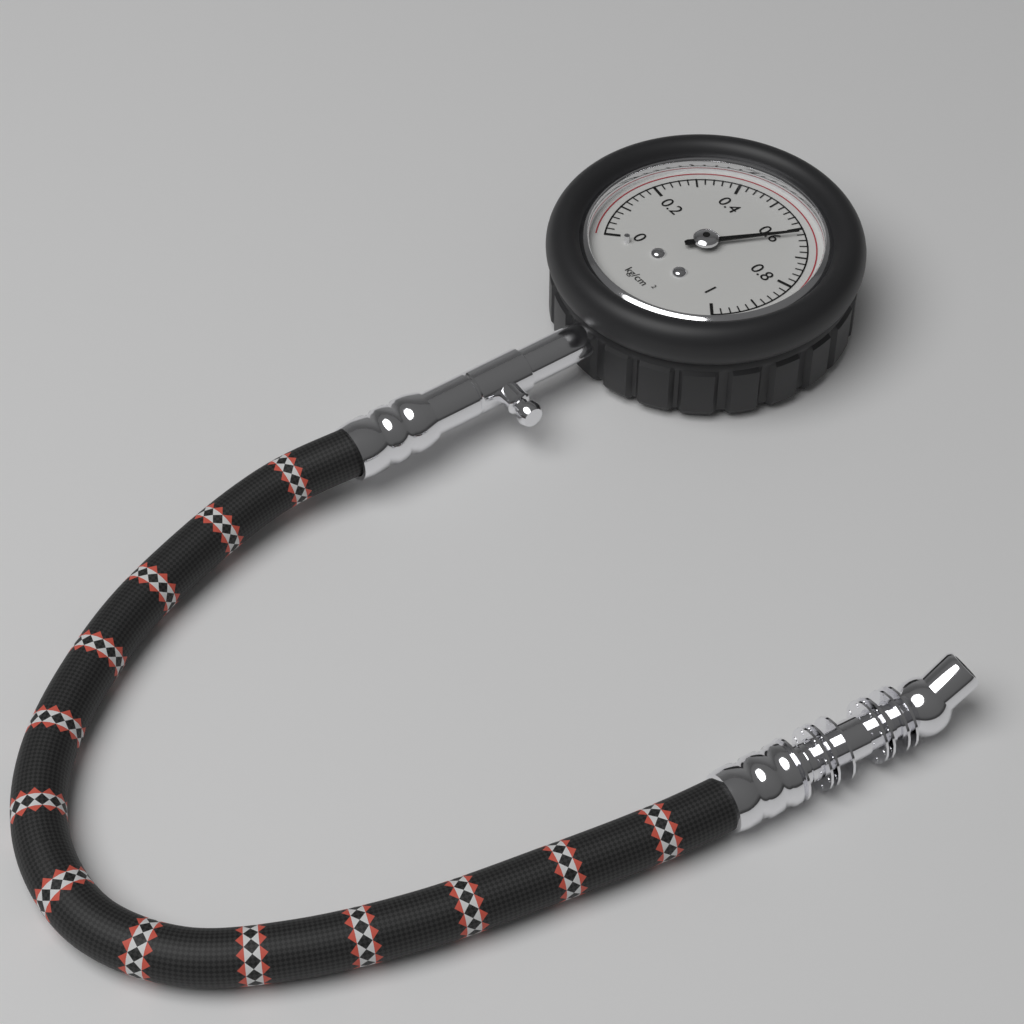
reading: 0.62 kg/cm²
